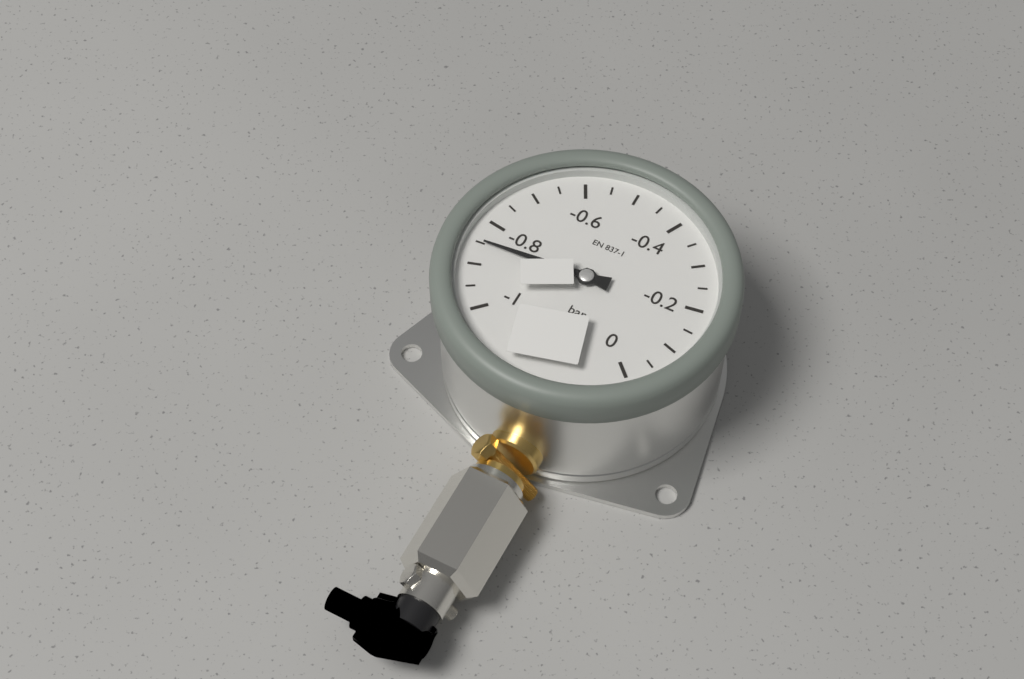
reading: -0.85 bar
